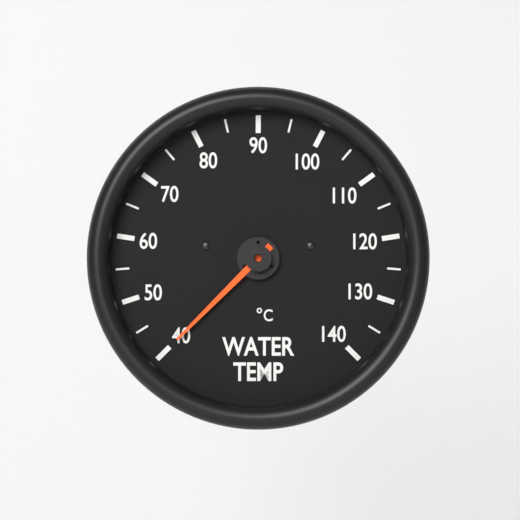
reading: 40 °C
